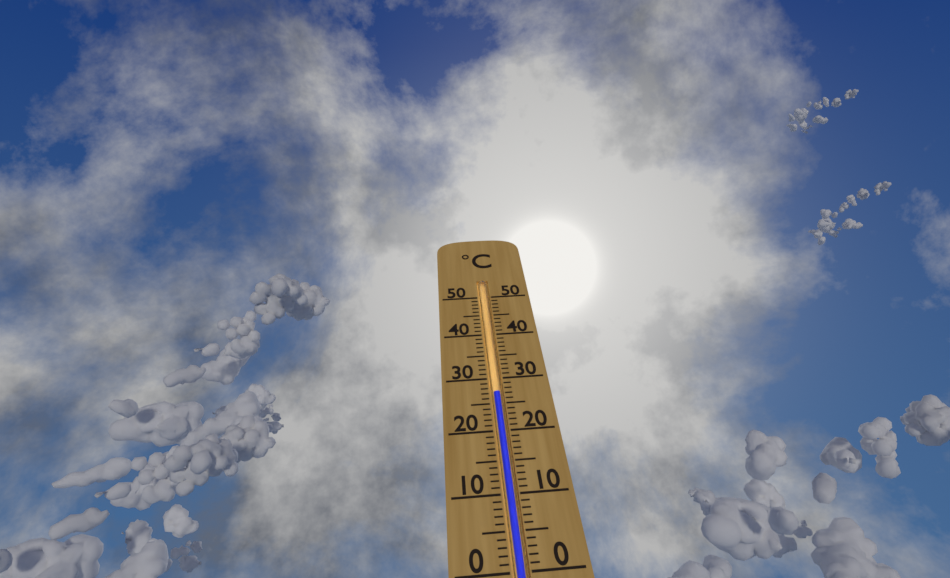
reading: 27 °C
